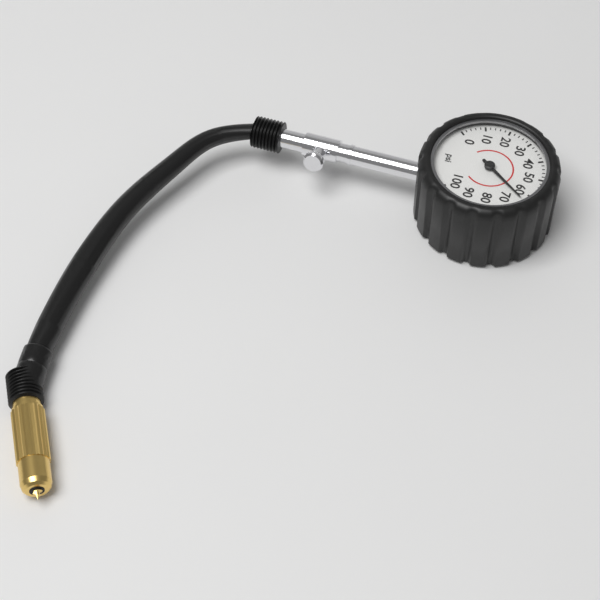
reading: 64 psi
